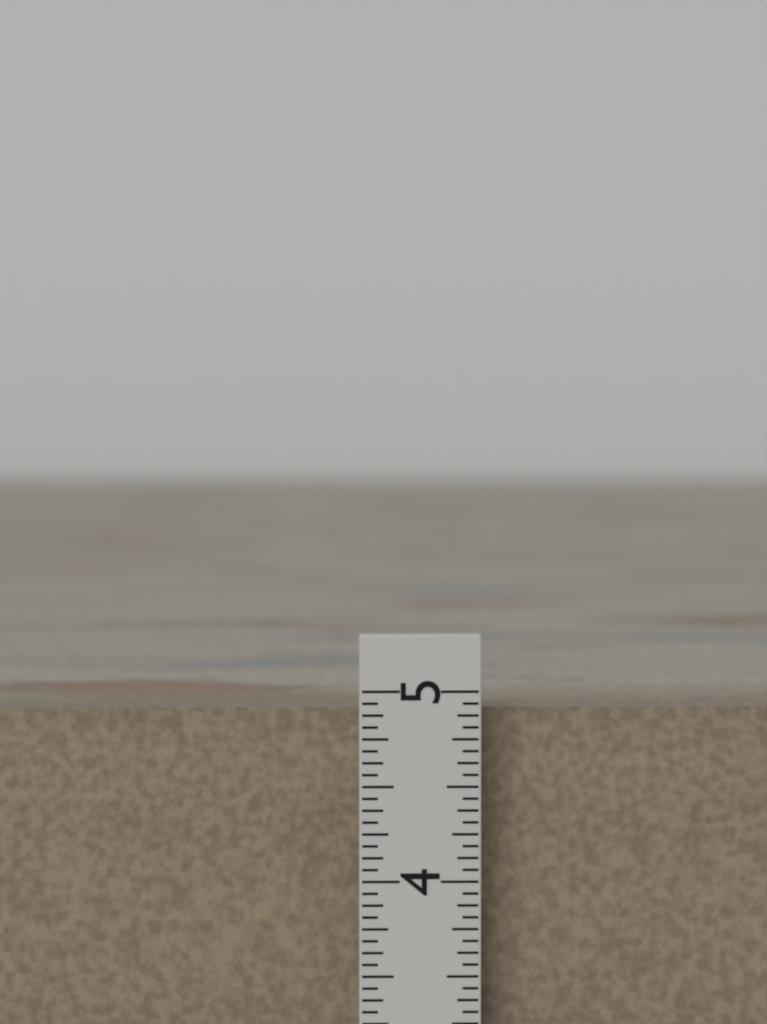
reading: 4.8750 in
